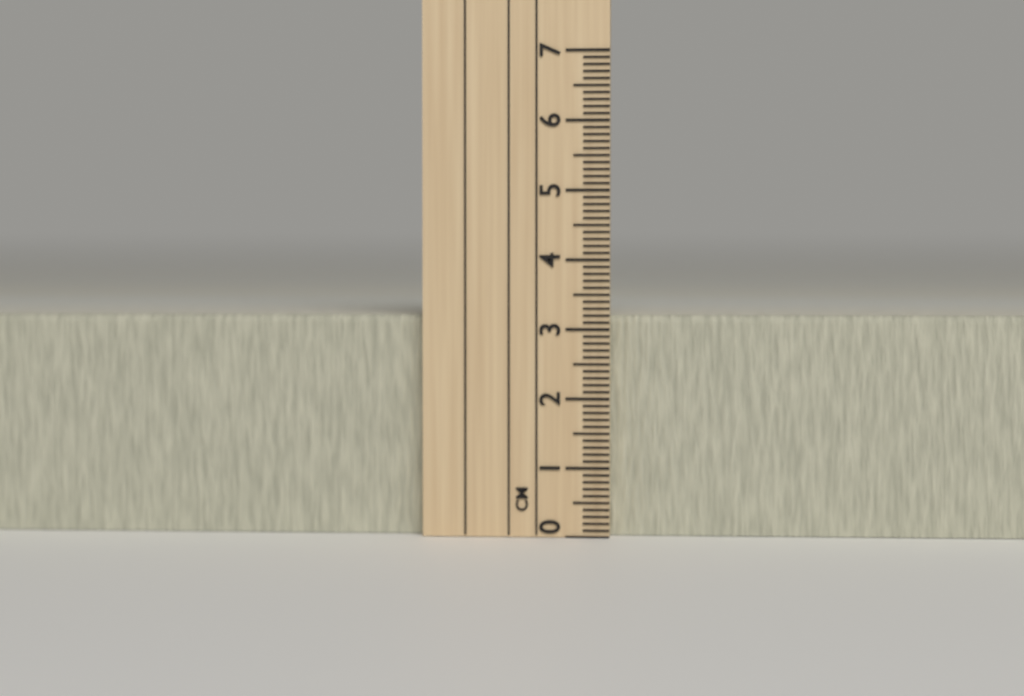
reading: 3.2 cm
